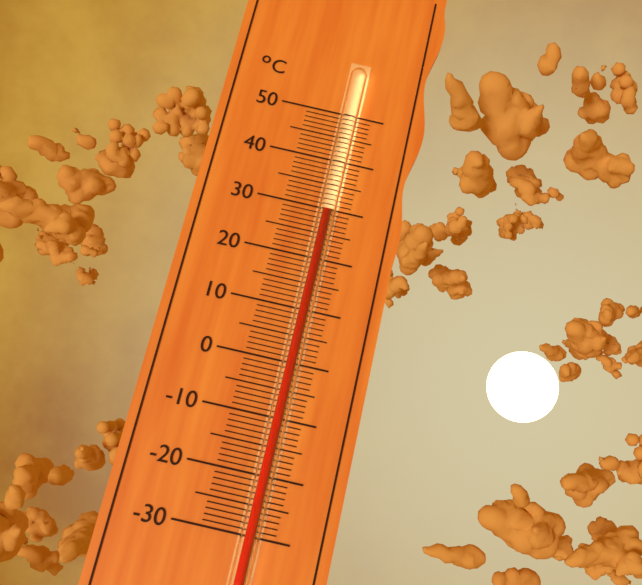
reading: 29 °C
